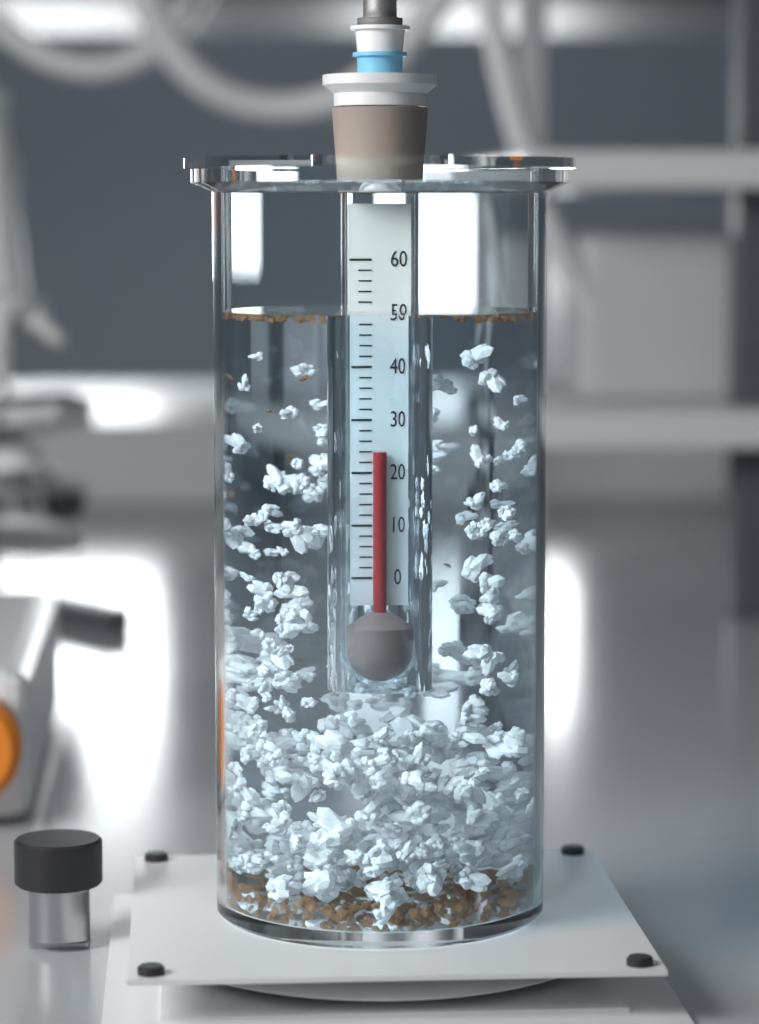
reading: 24 (no unit)
